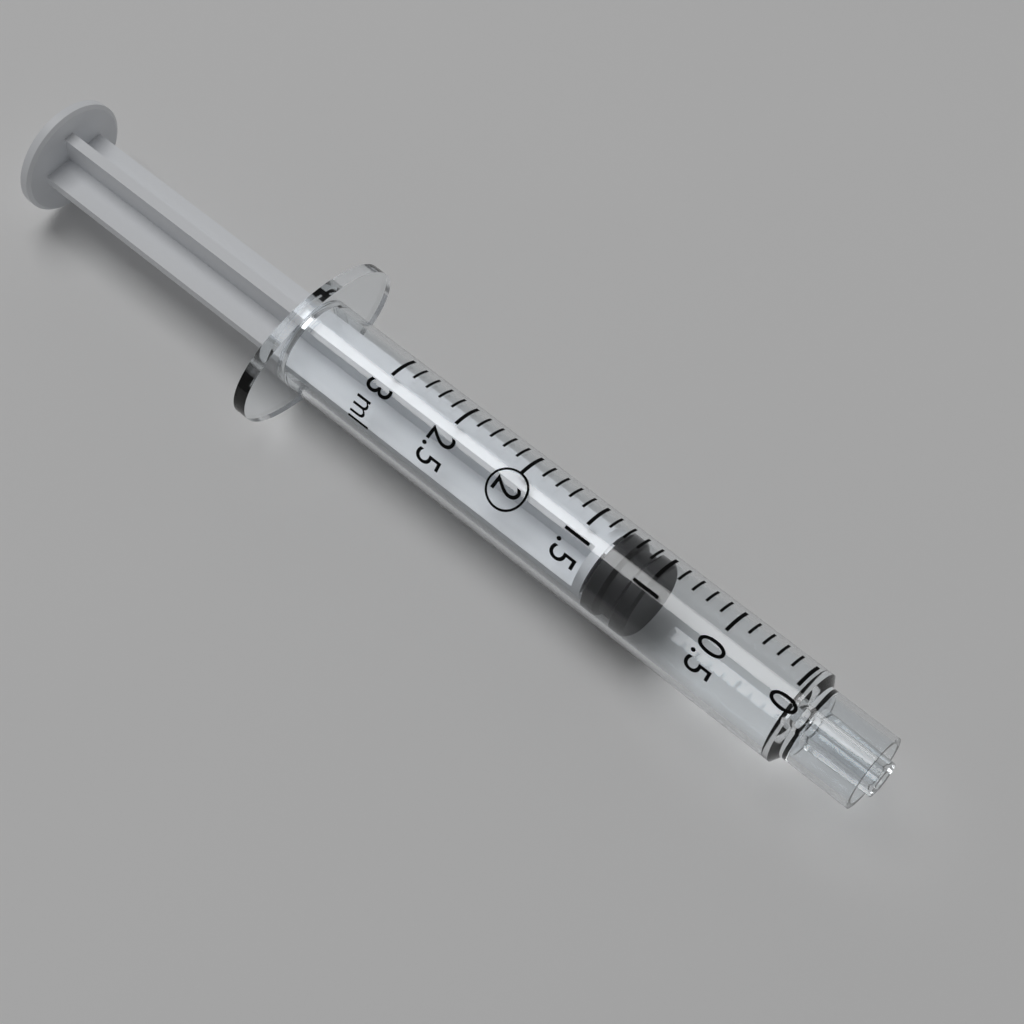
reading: 1.0 ml
